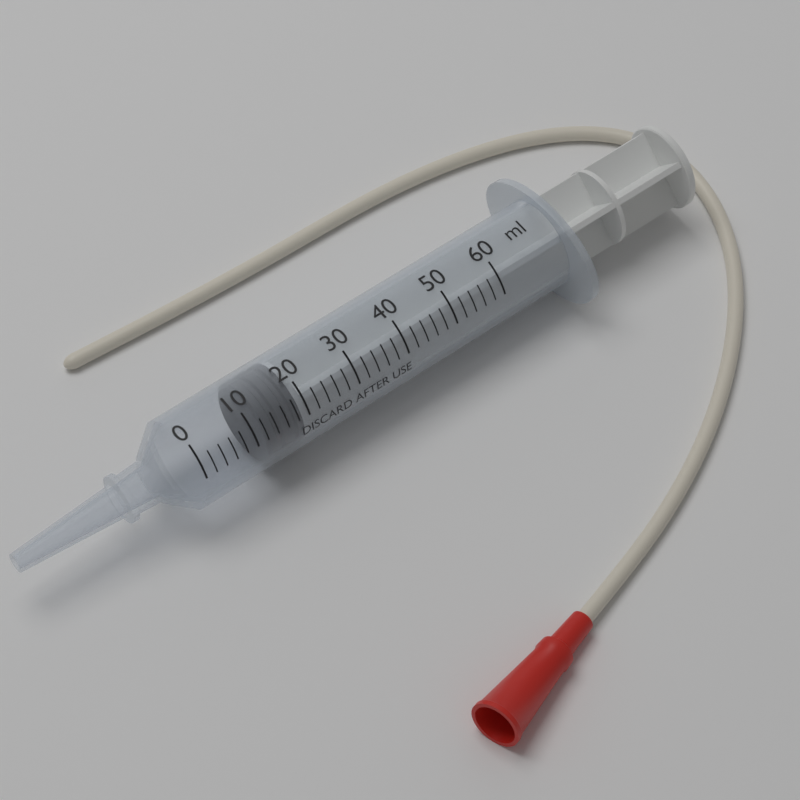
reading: 12 ml
